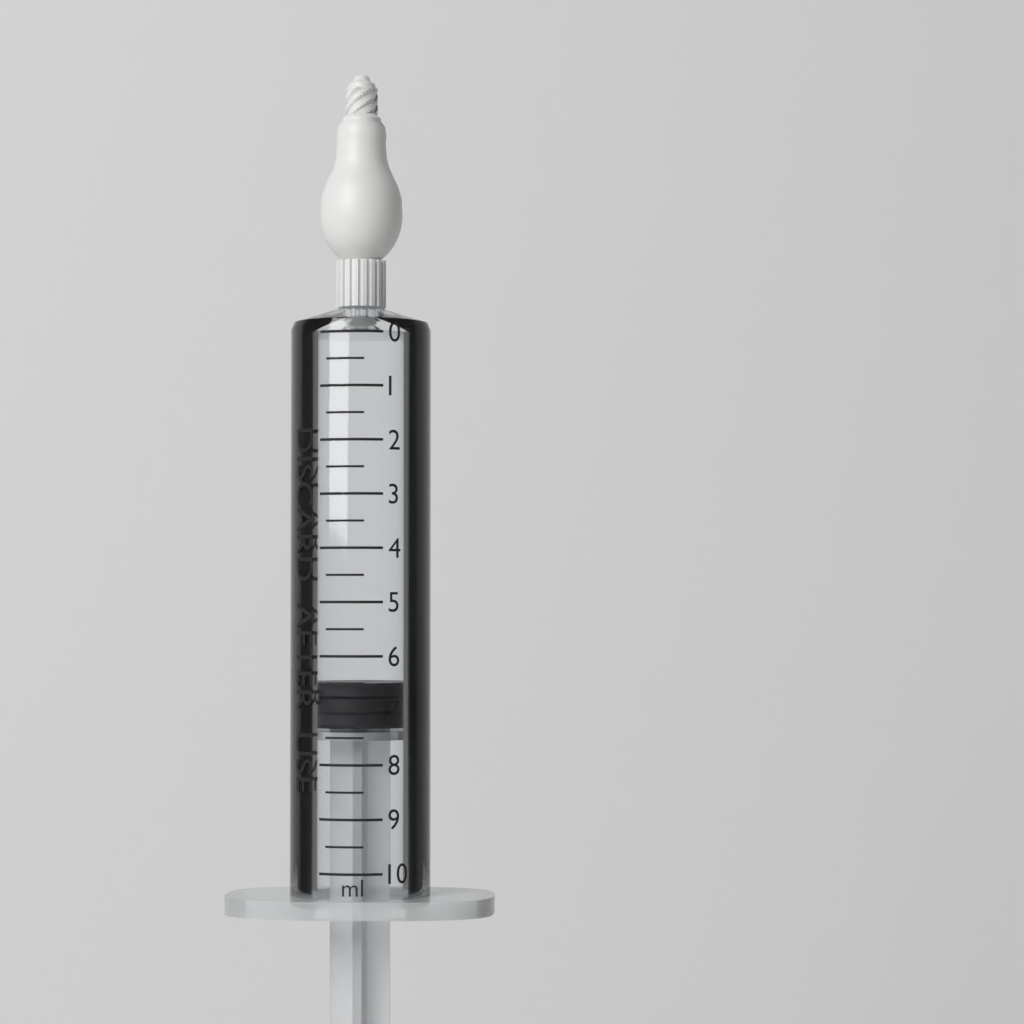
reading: 6.5 ml
